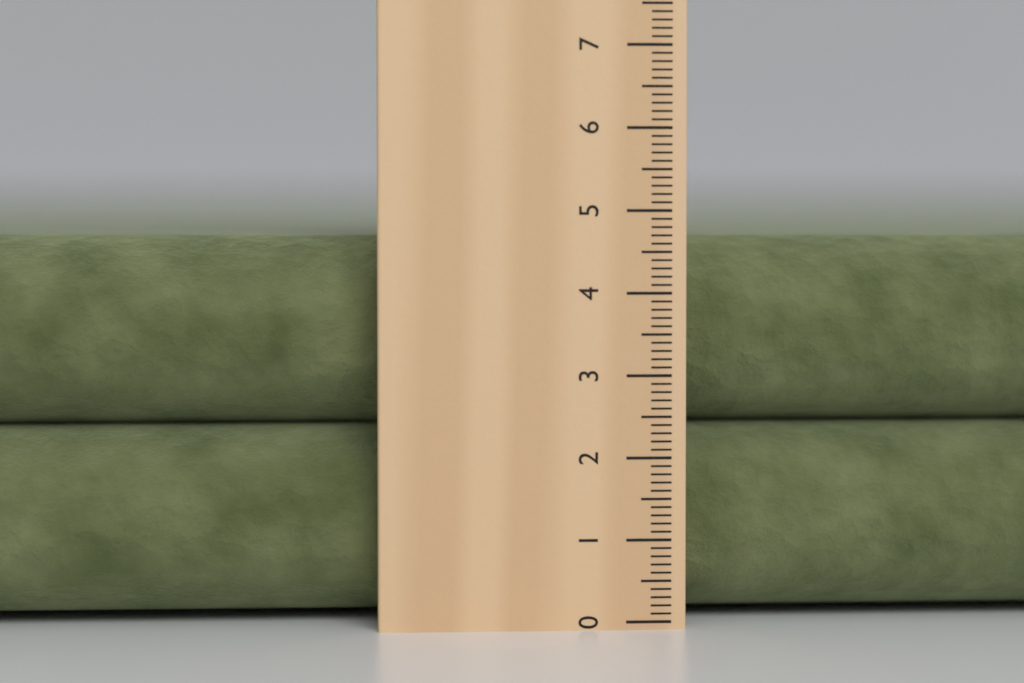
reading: 4.7 cm
